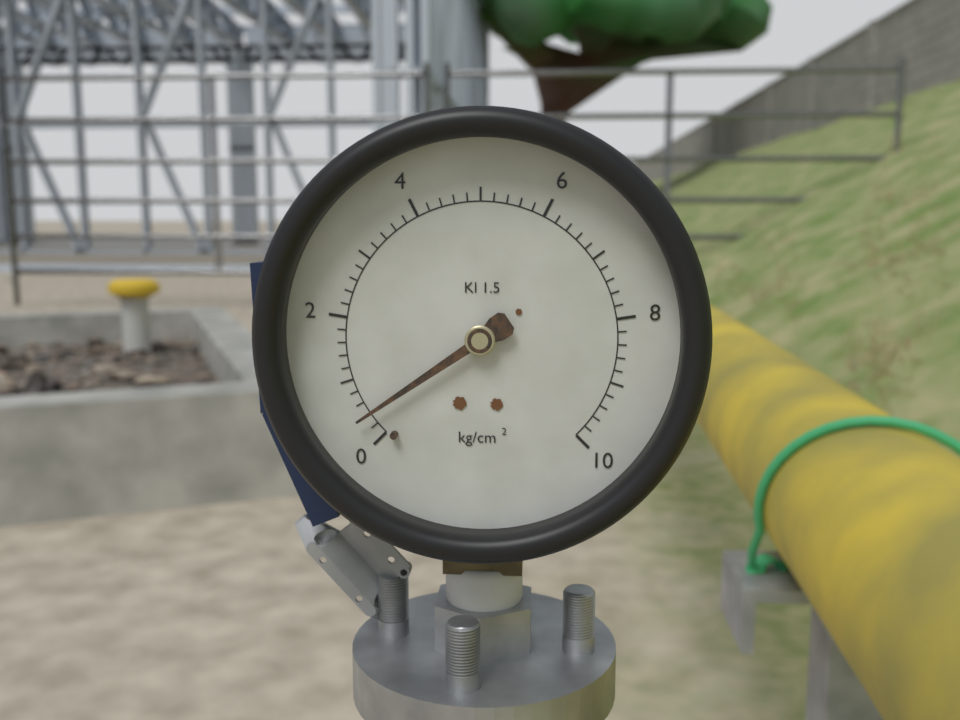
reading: 0.4 kg/cm²
